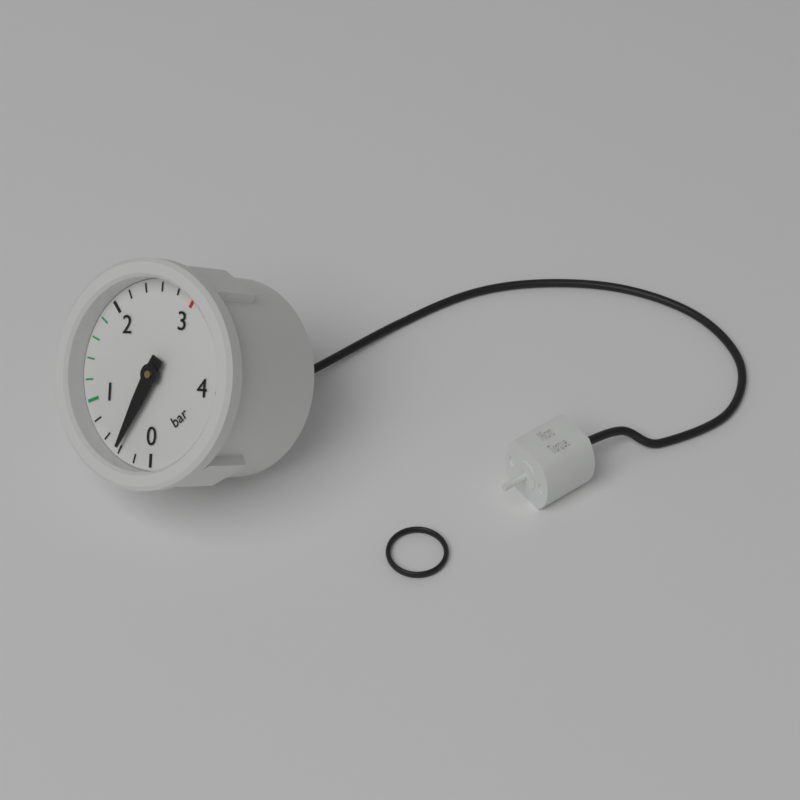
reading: 0.4 bar
